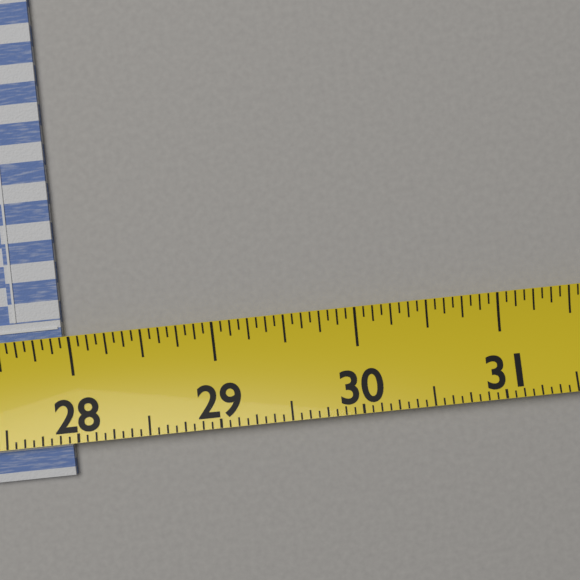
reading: 27.9375 (no unit)
